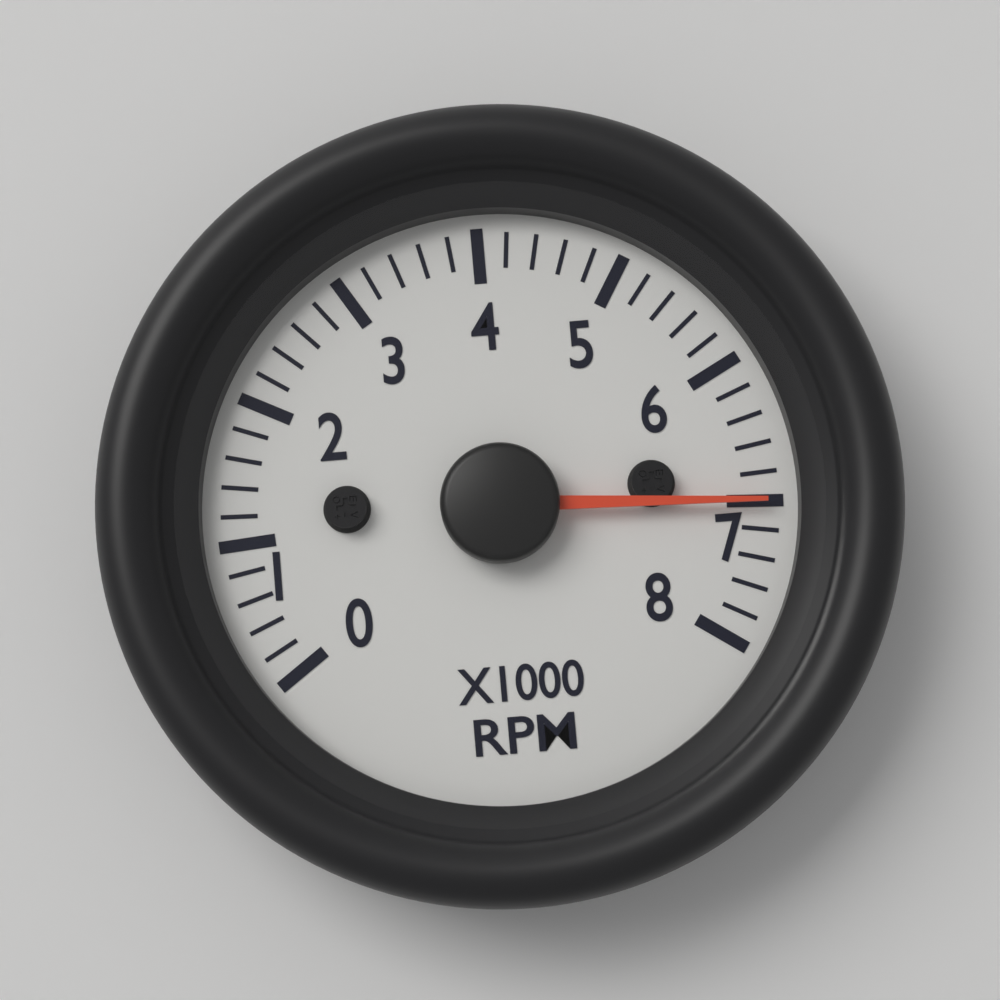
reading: 7000 RPM
